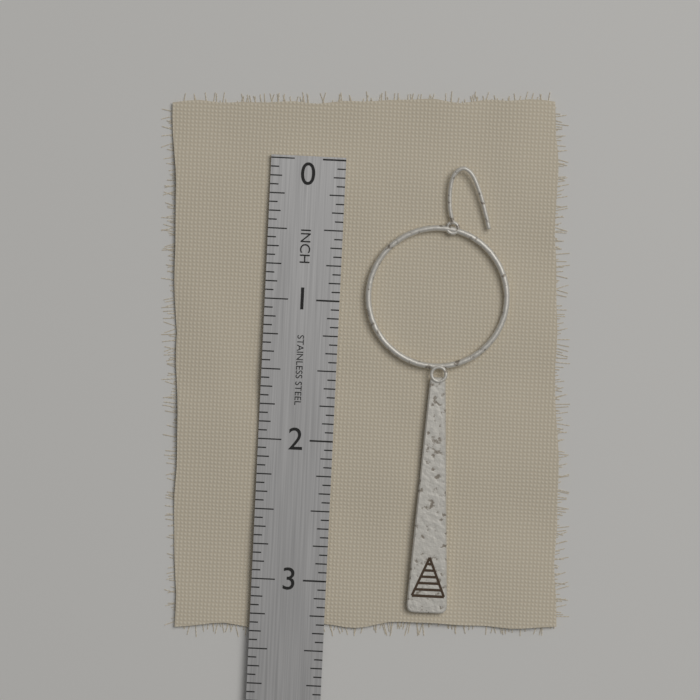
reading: 3.1875 in
